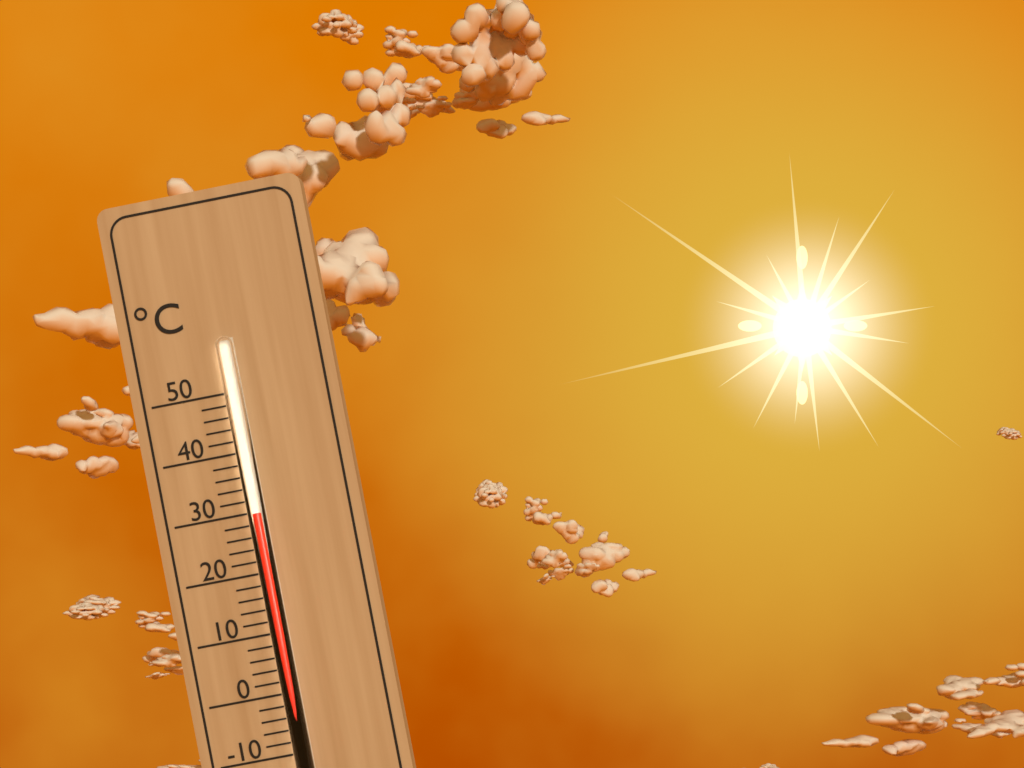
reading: 30 °C
